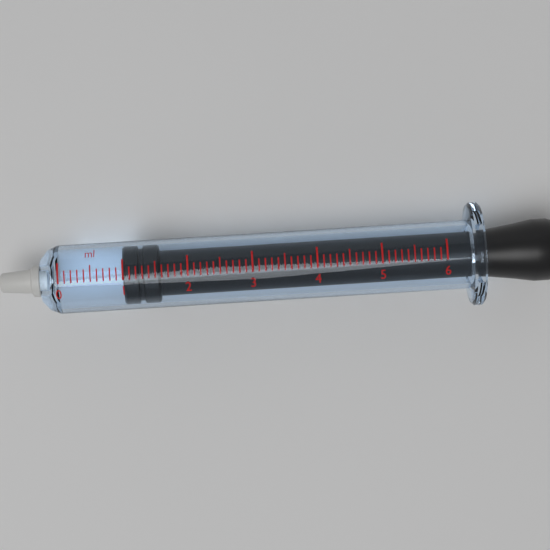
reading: 1.0 ml
